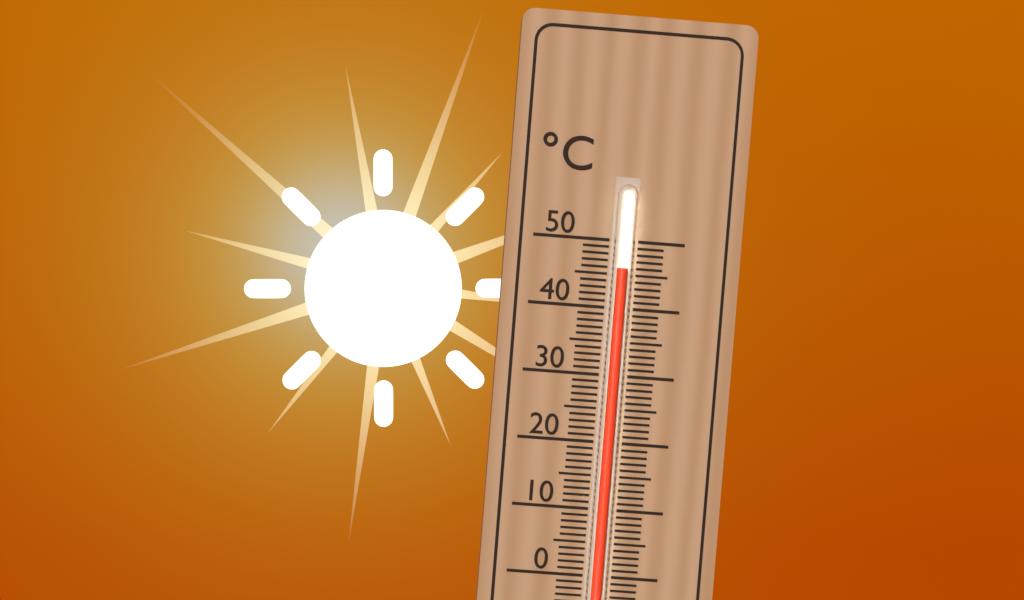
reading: 46 °C
